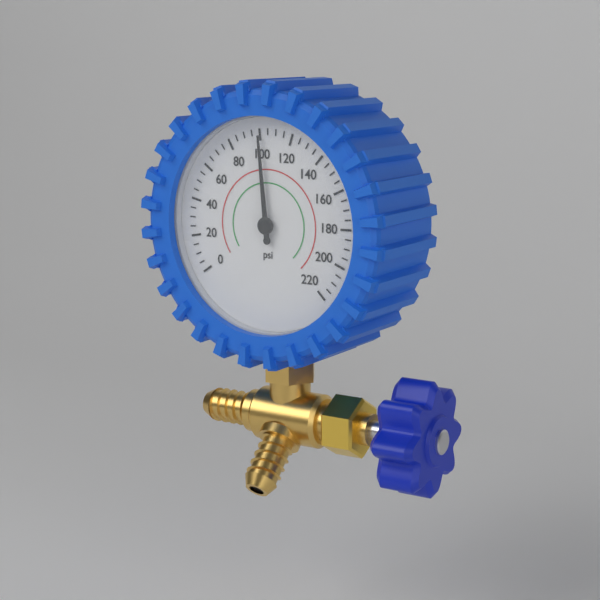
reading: 100 psi
